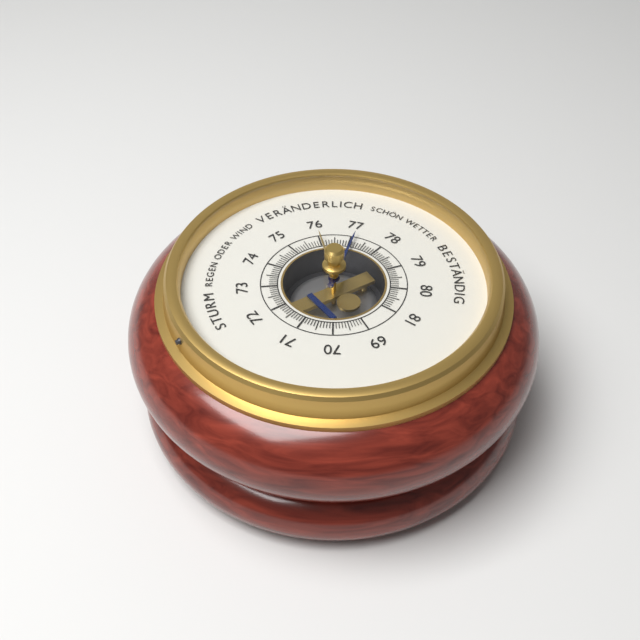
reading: 77.1 (no unit)
